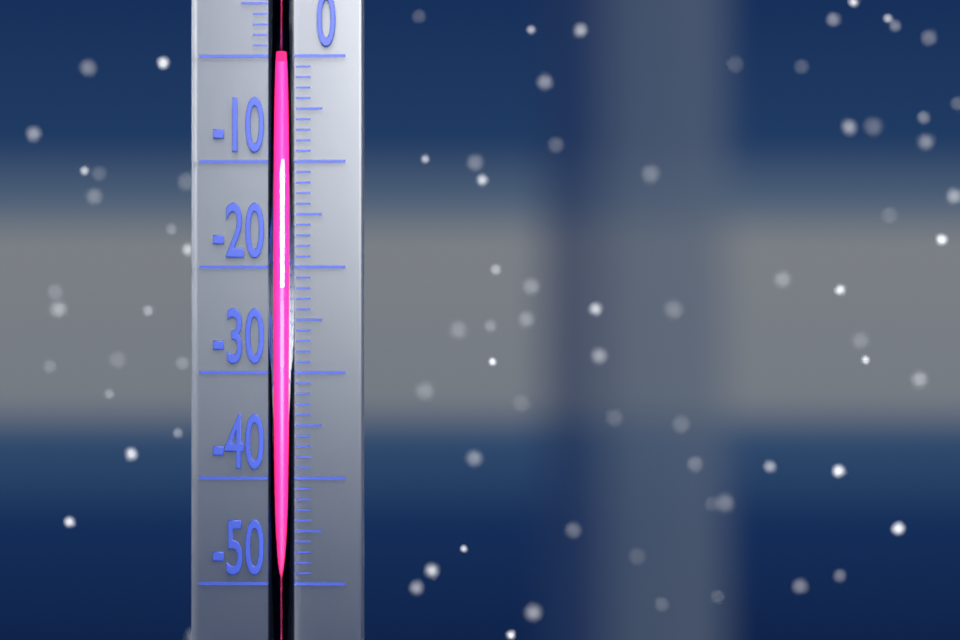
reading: -1 °C
